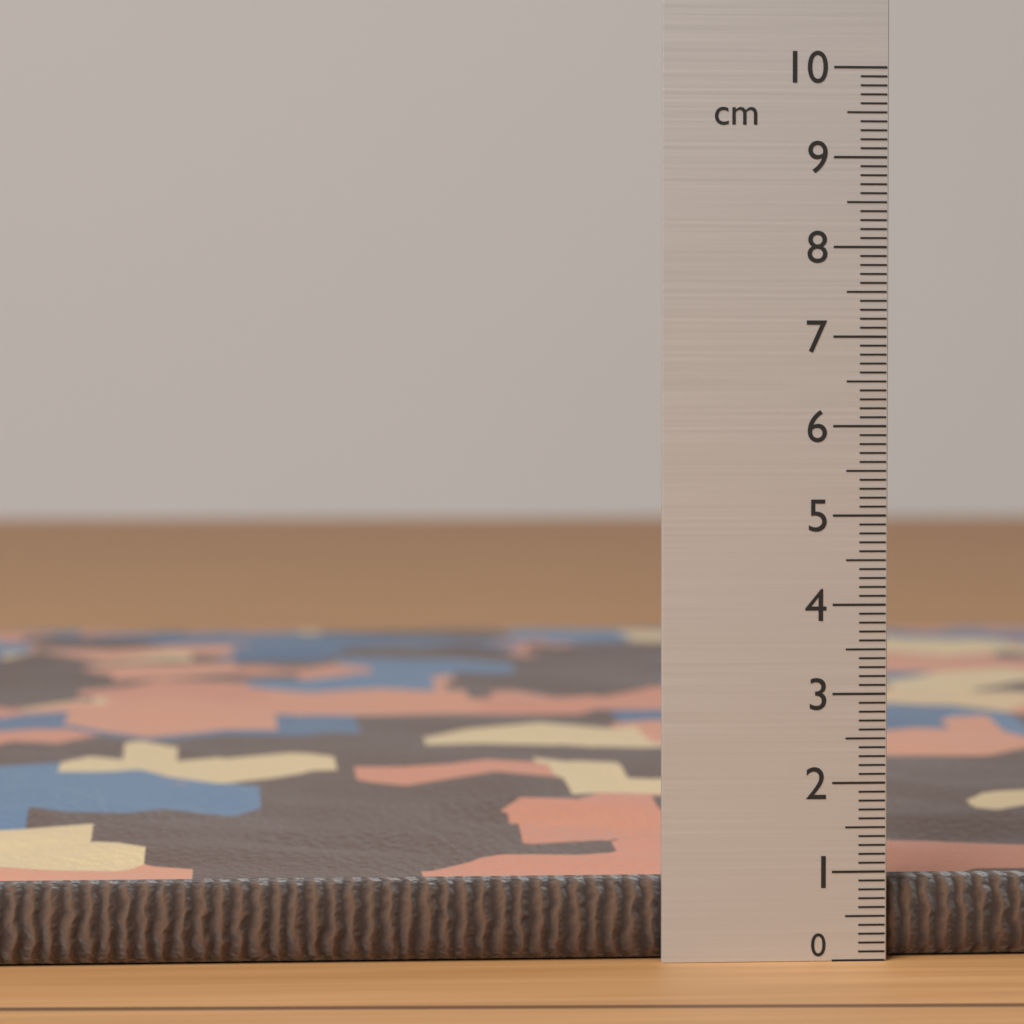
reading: 0.9 cm
